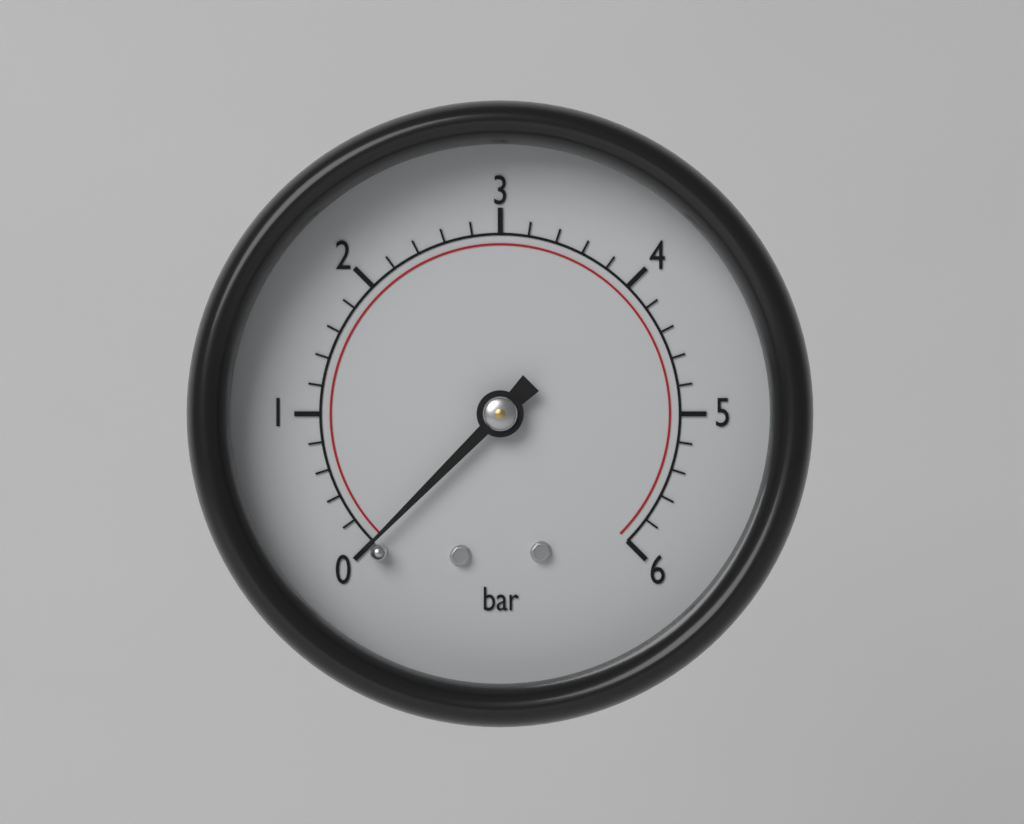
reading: 0.0 bar
